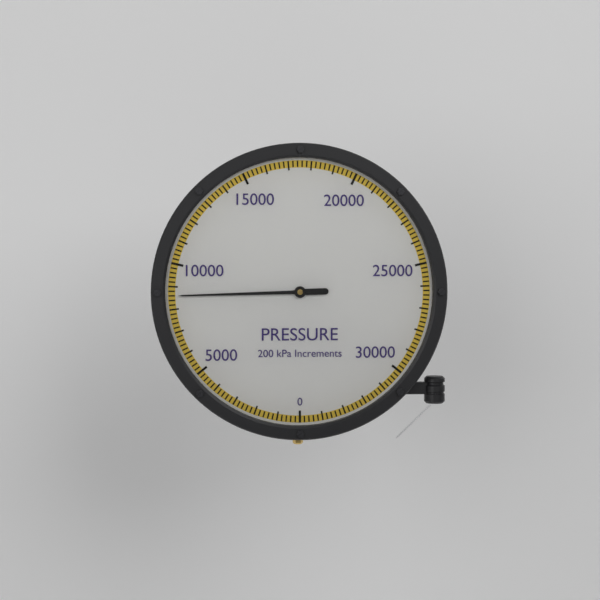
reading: 8600 kPa
